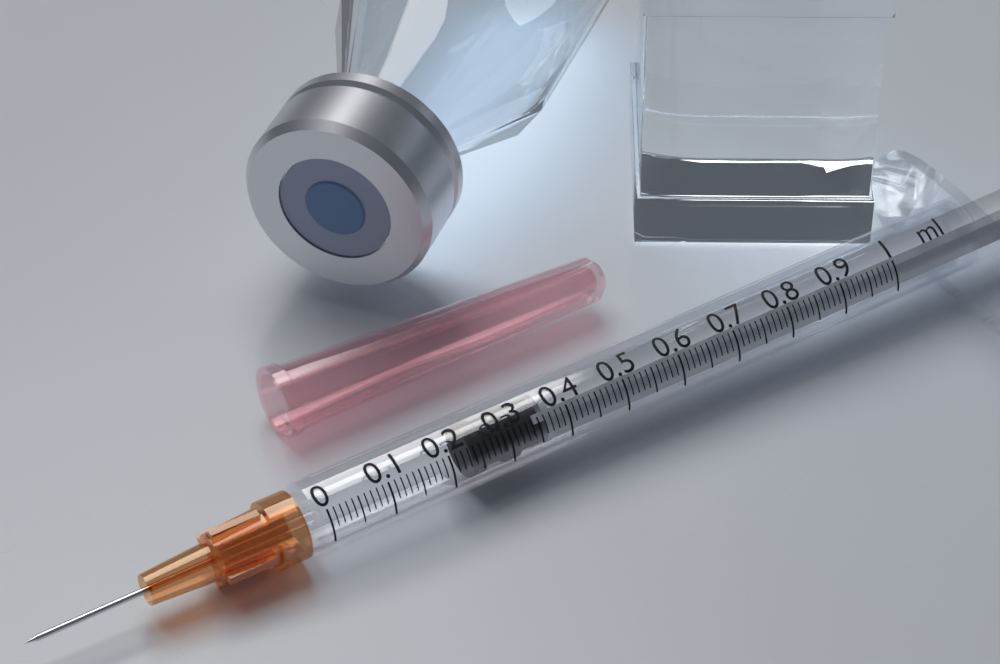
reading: 0.24 ml
